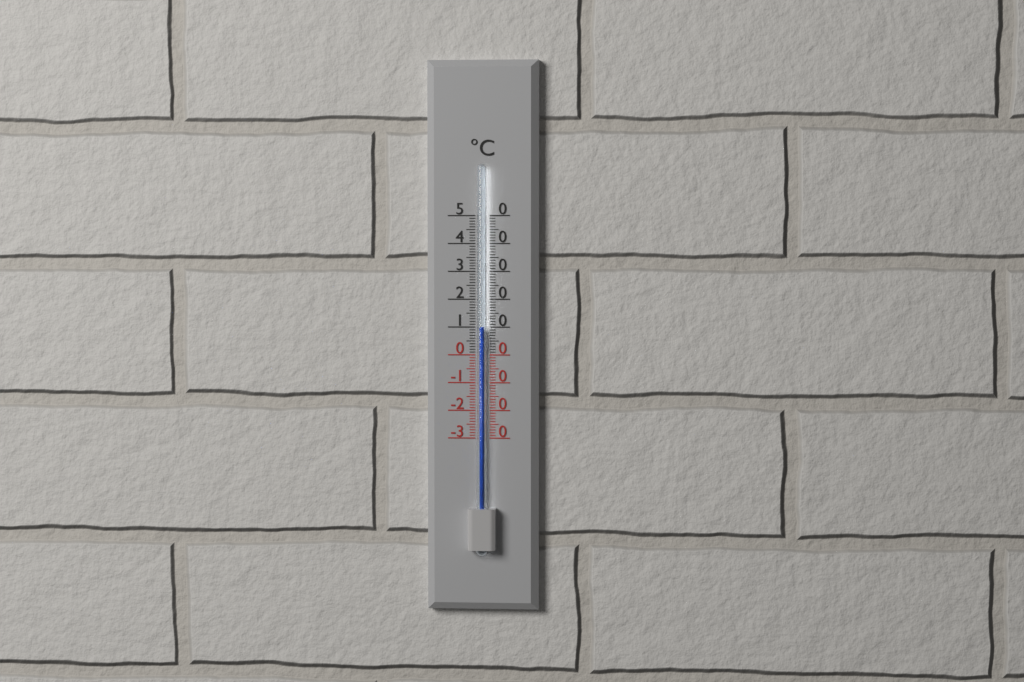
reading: 10 °C
